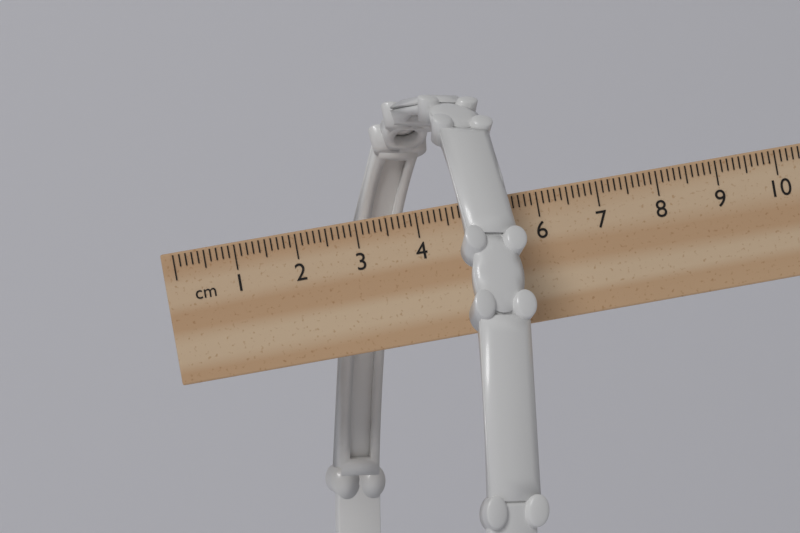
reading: 5.5 cm
